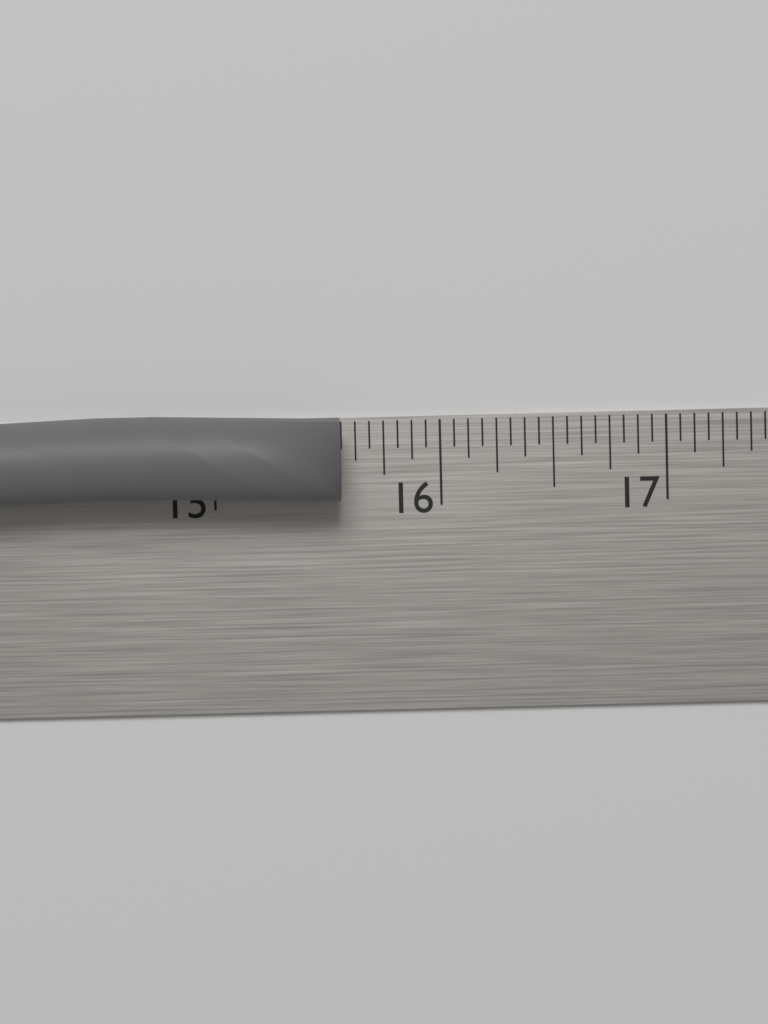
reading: 15.5625 in
